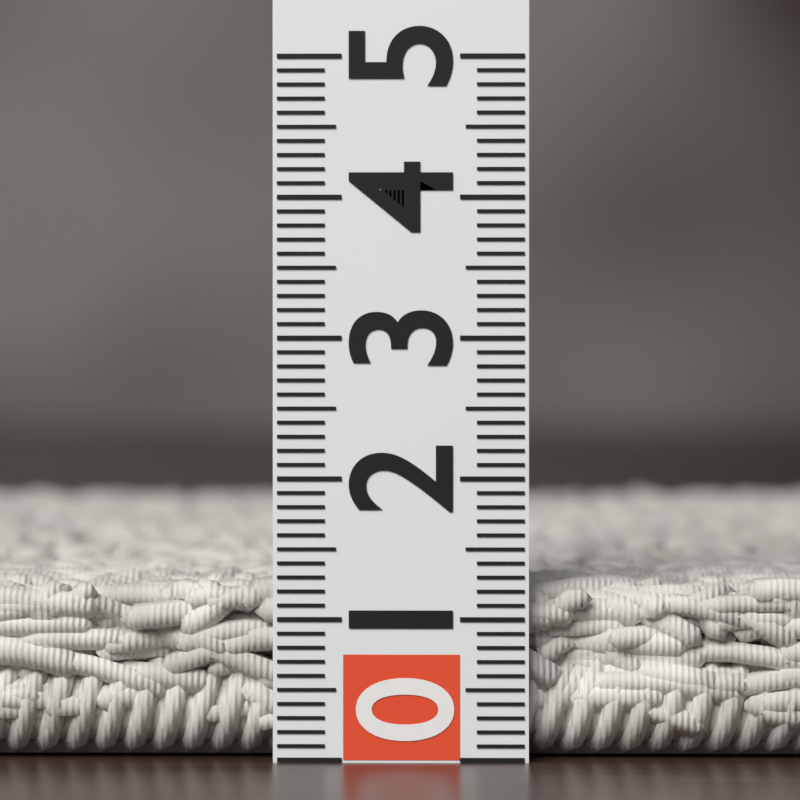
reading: 1.3 (no unit)
